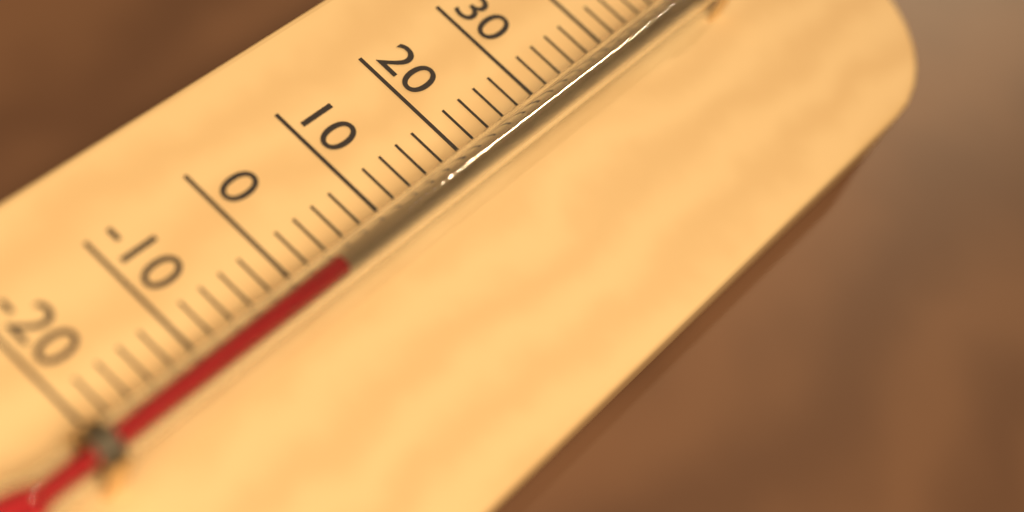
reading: 2 °C
